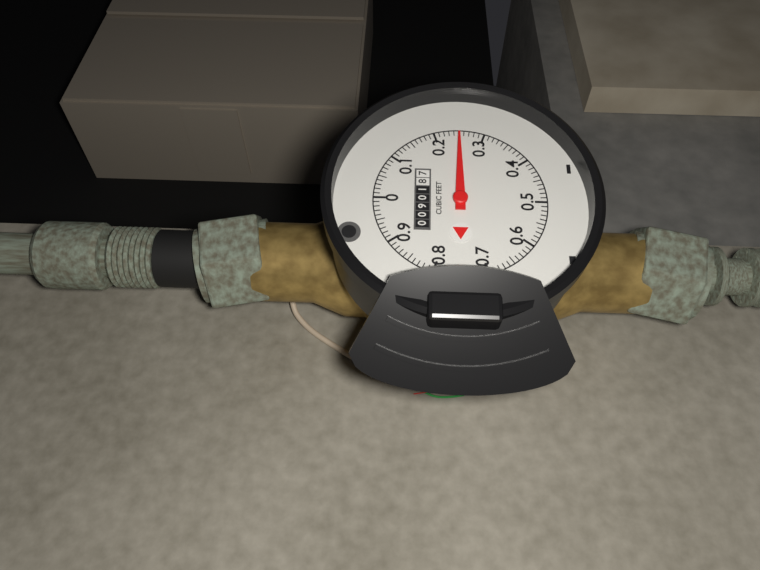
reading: 0.25 cubic feet
